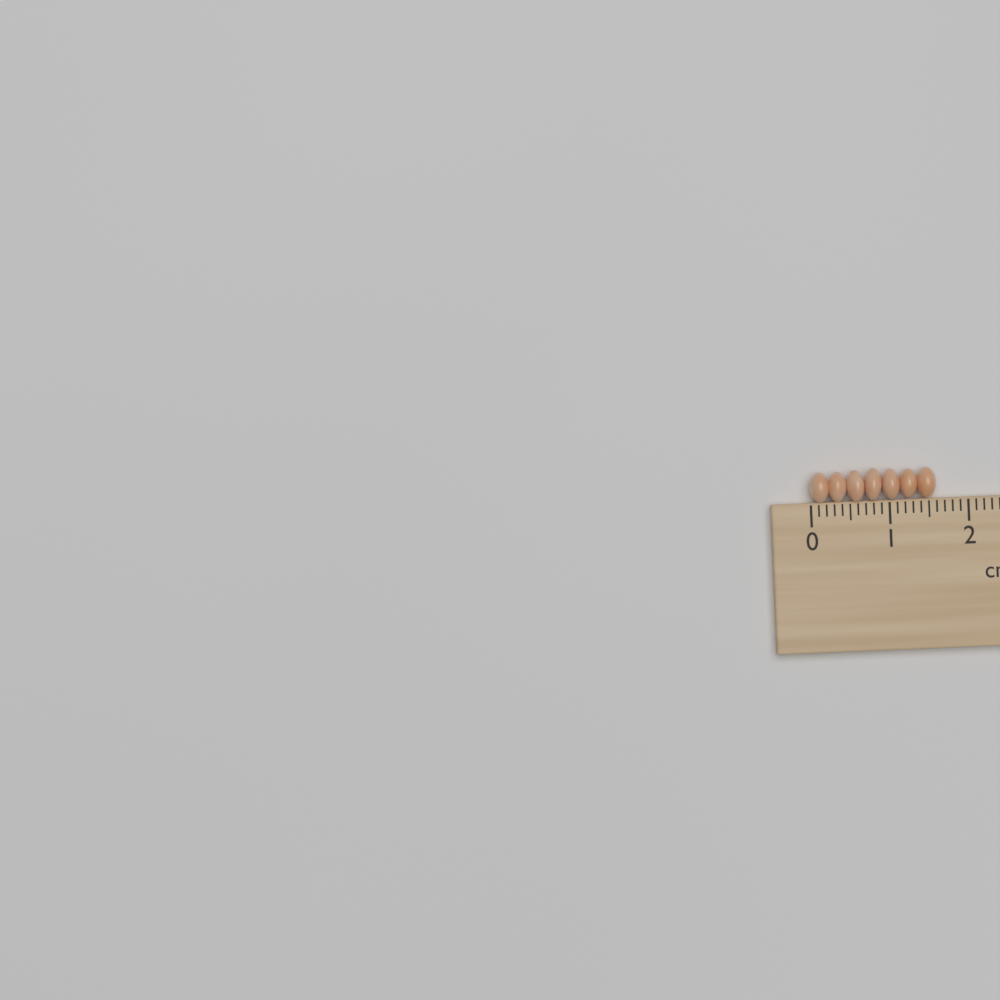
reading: 1.6 cm
